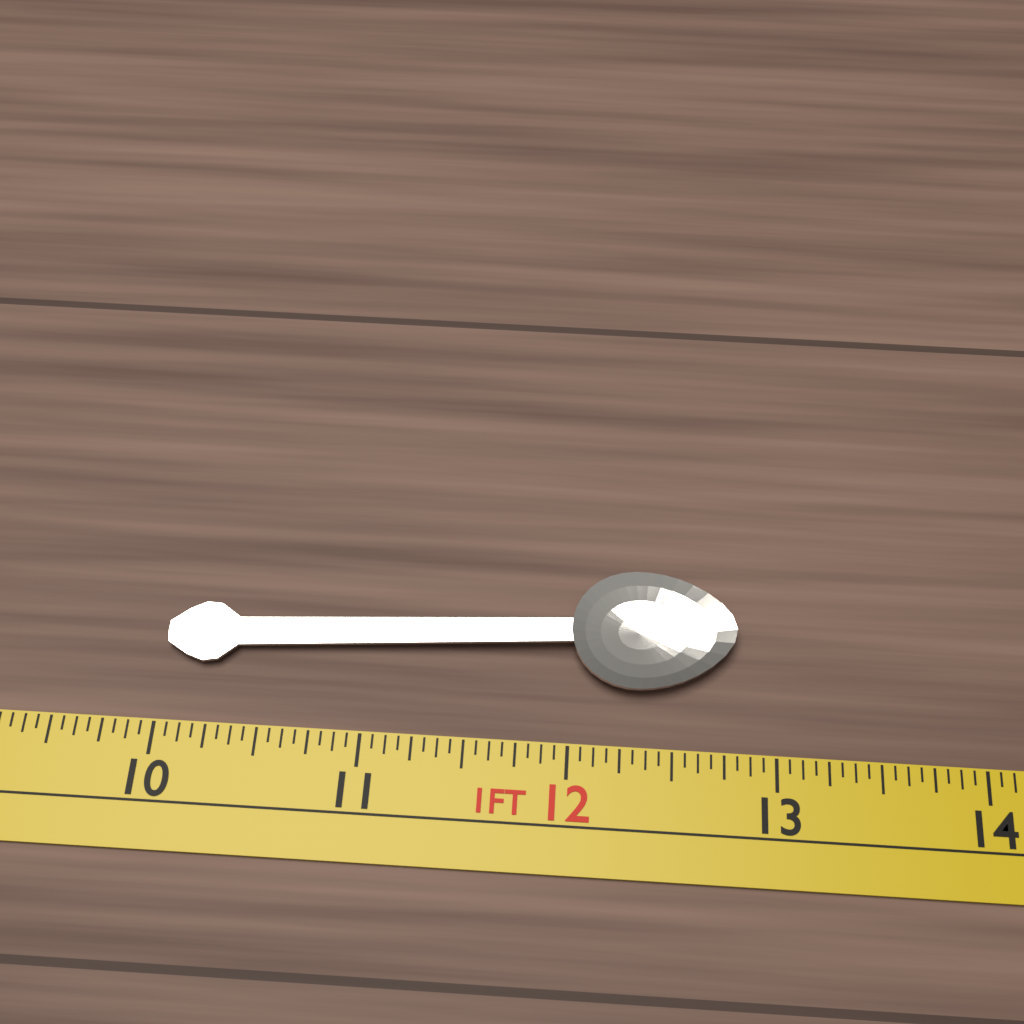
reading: 12.8125 in
